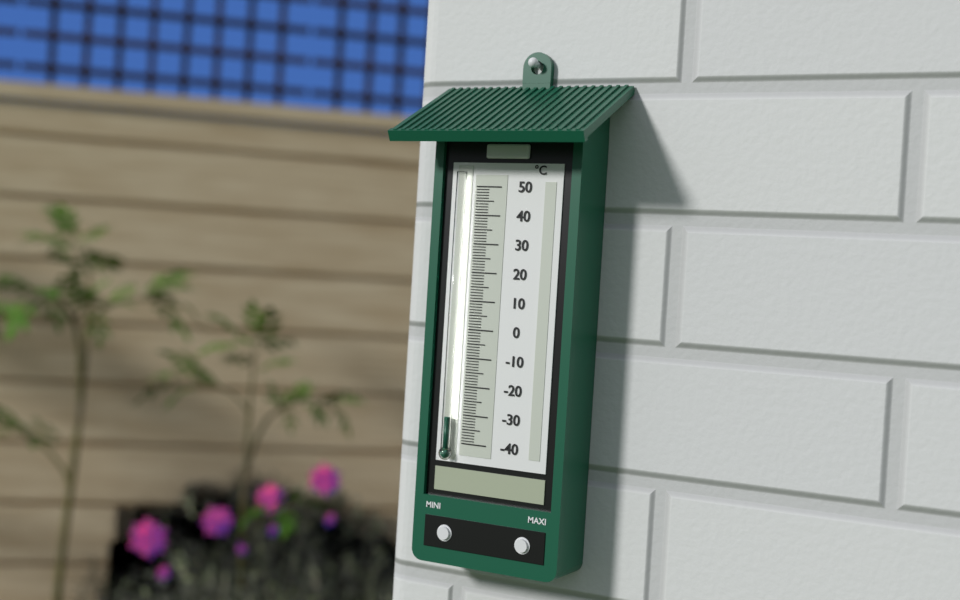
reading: -31 °C
